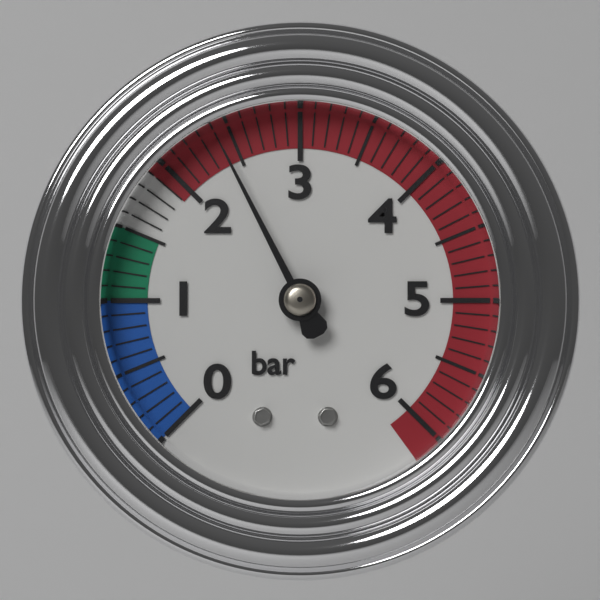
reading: 2.4 bar
